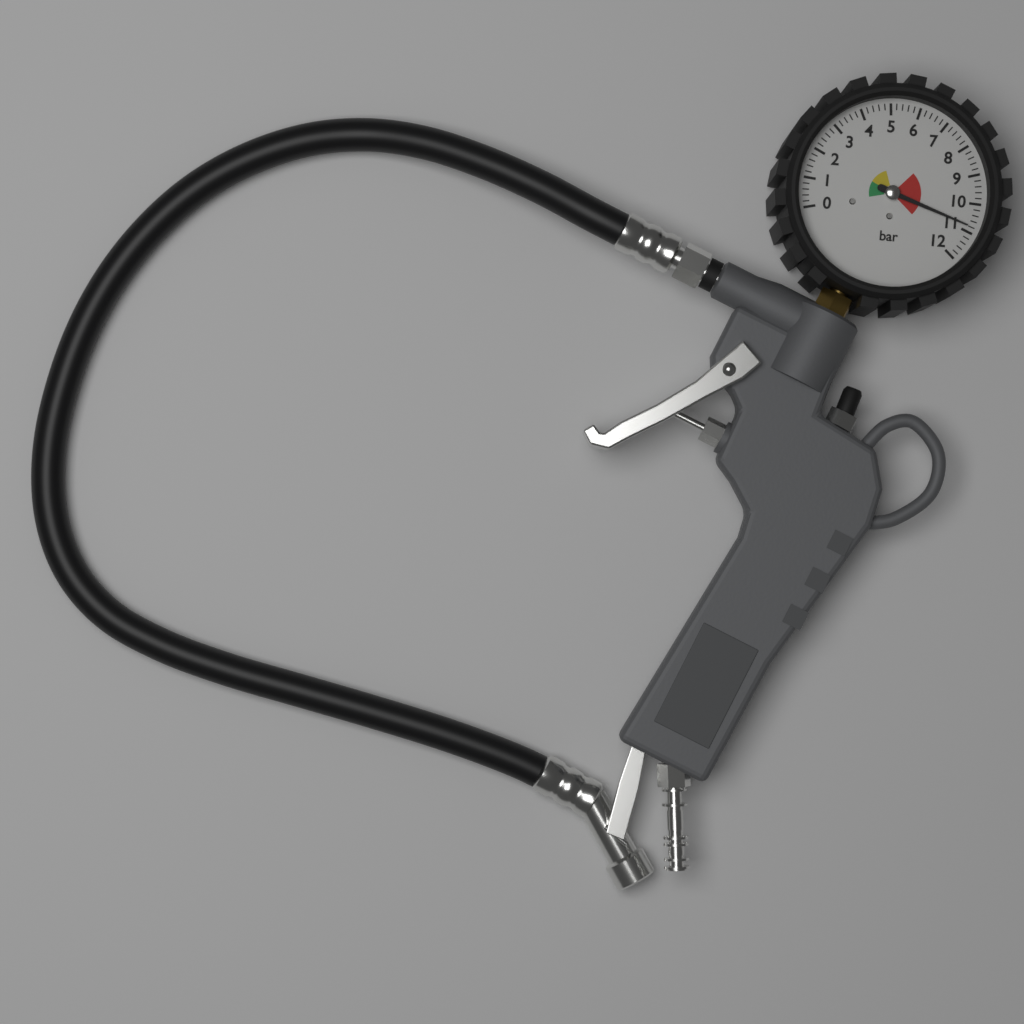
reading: 10.8 bar
